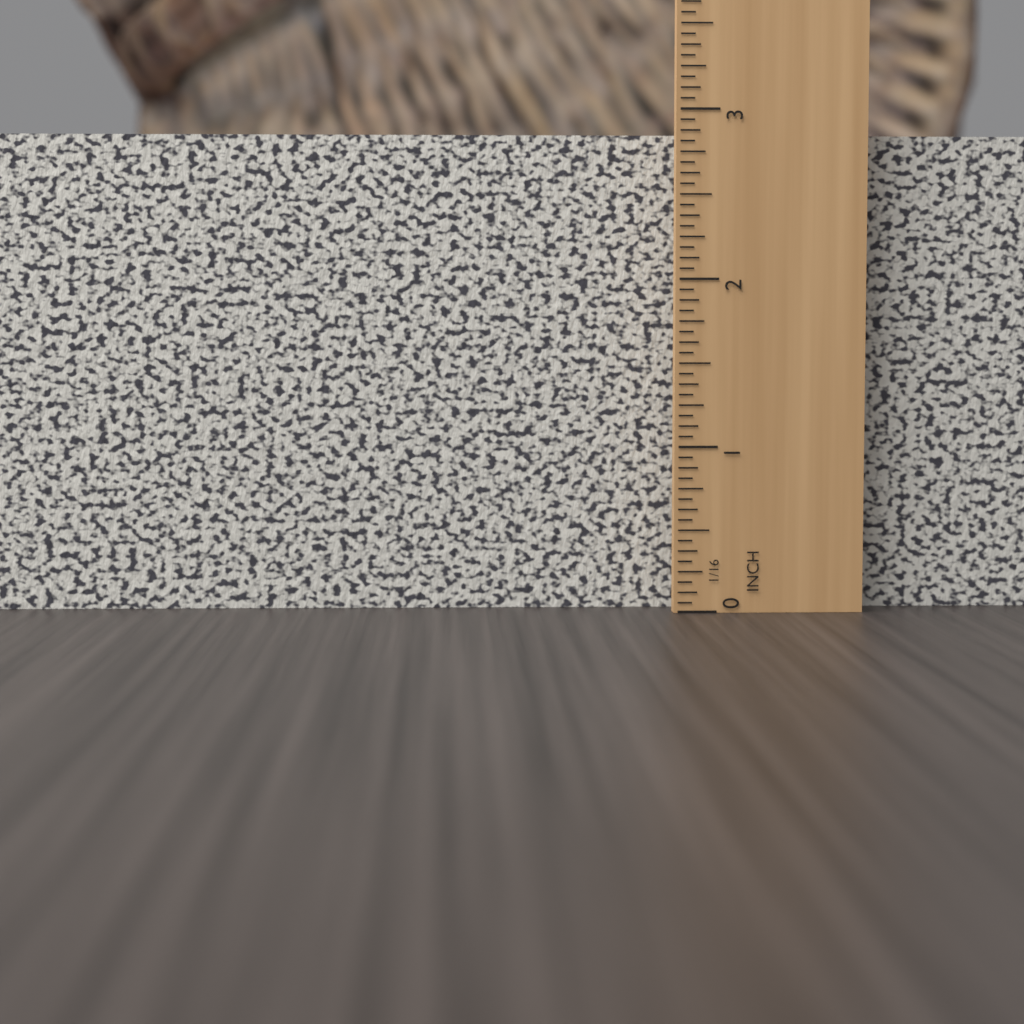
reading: 2.8750 in
